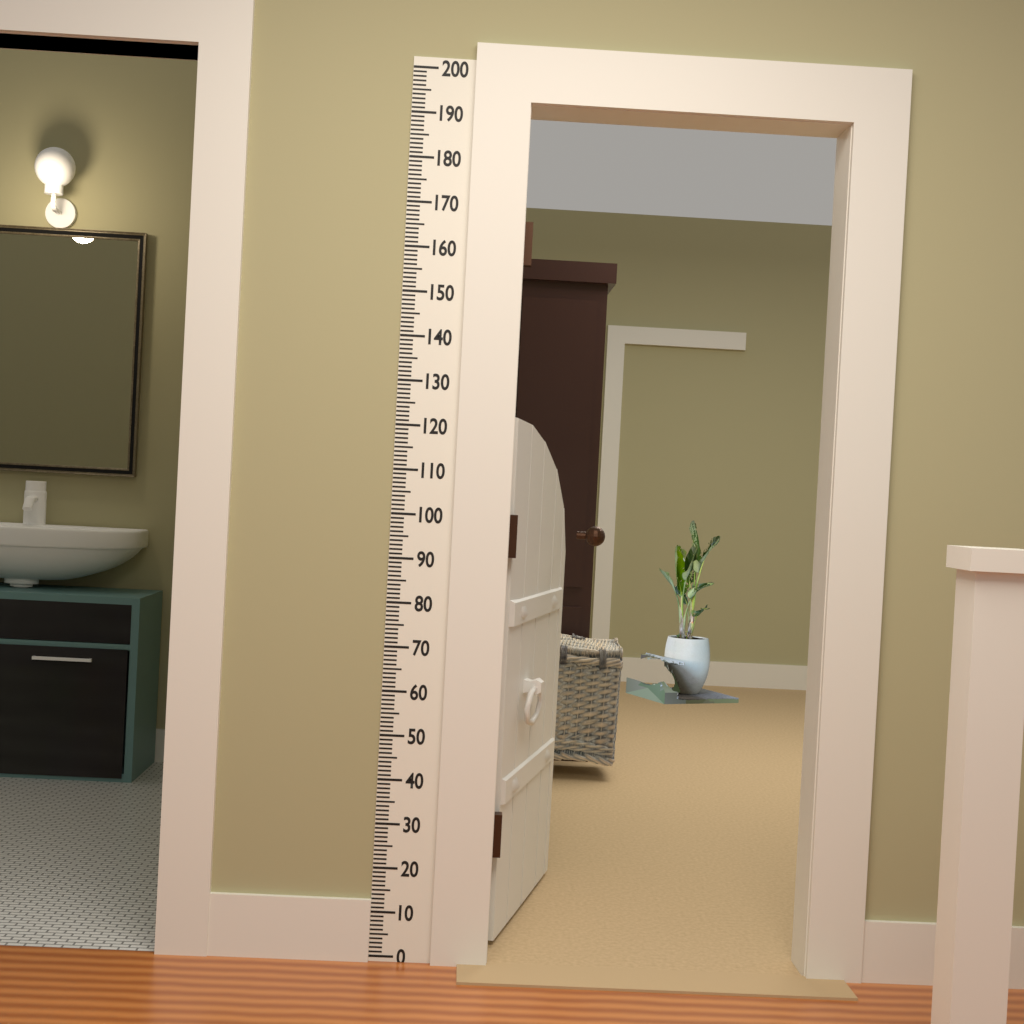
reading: 124 (no unit)
